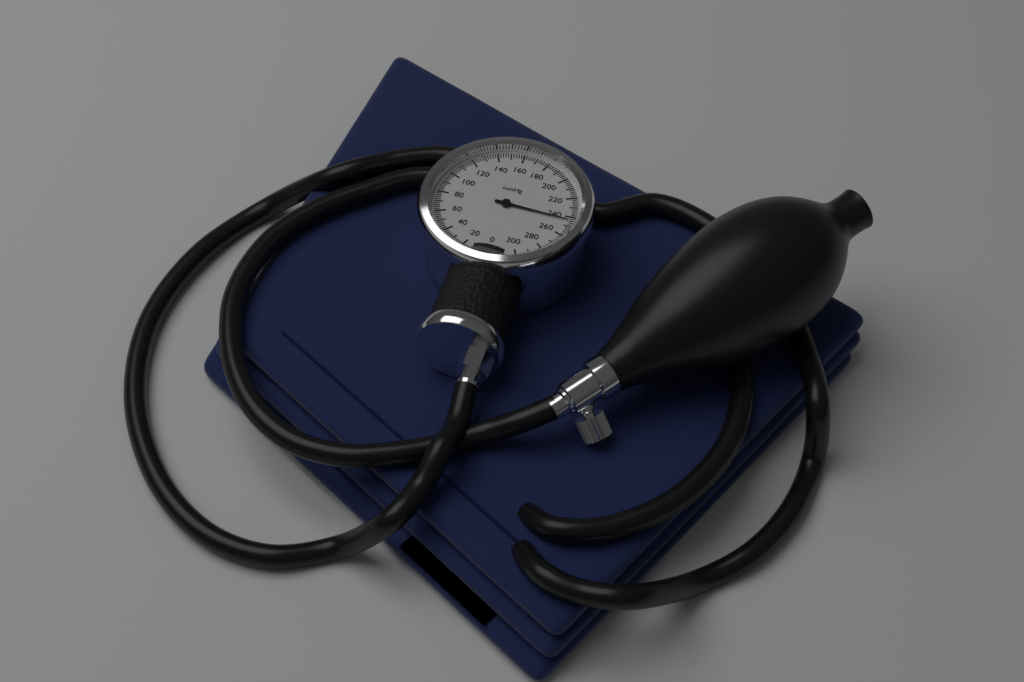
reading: 244 mmHg
